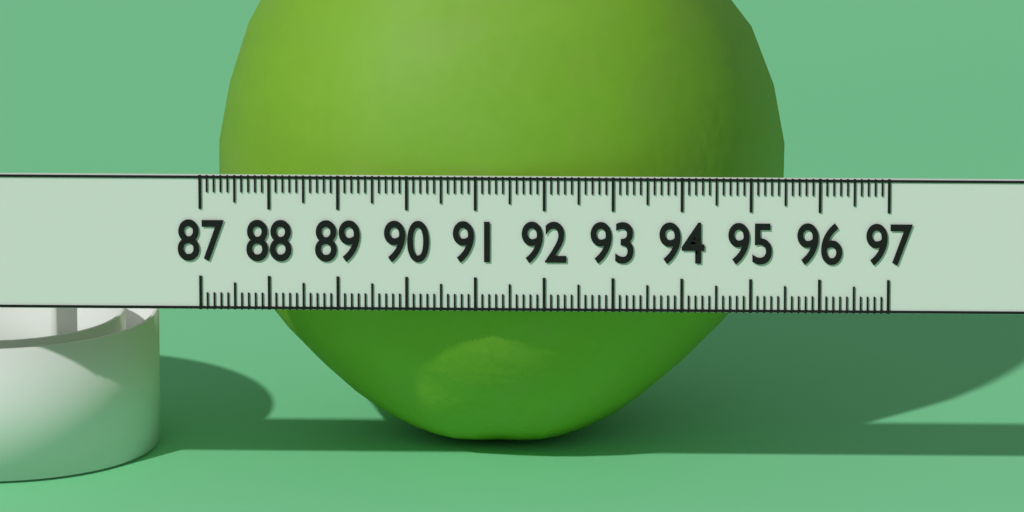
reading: 95.5 (no unit)
